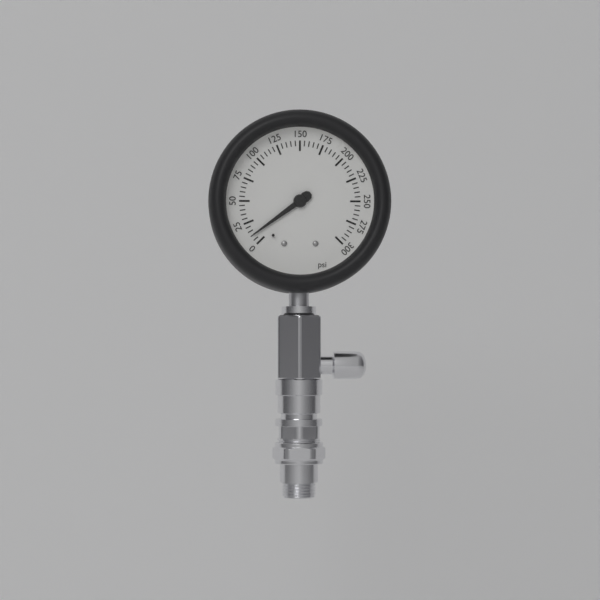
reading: 10 psi
